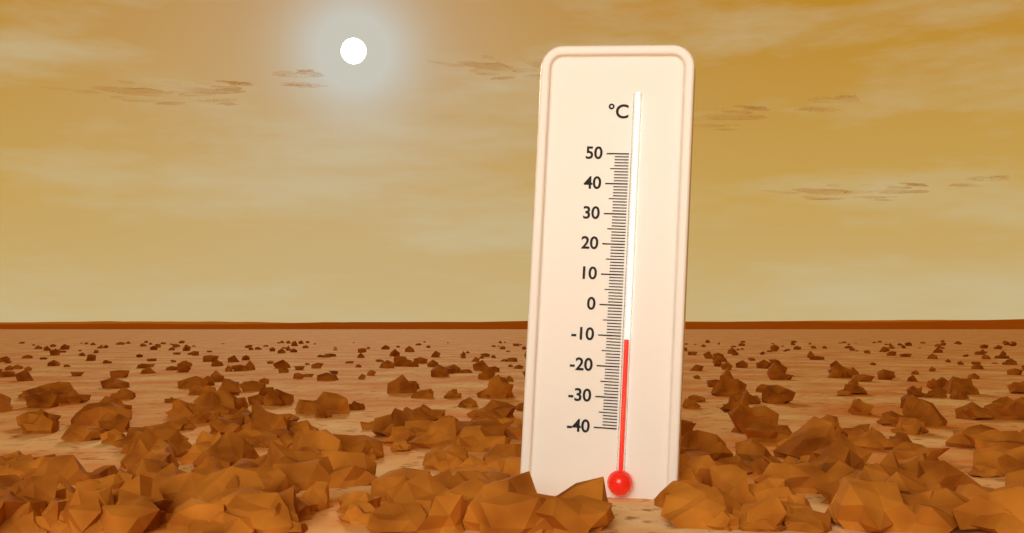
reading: -11 °C
